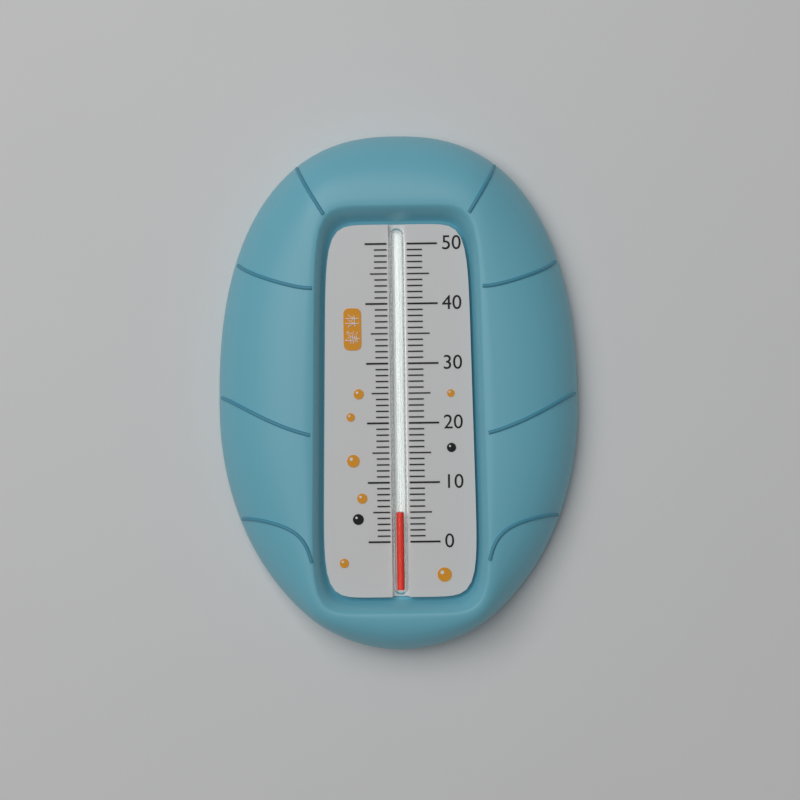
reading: 5 (no unit)
